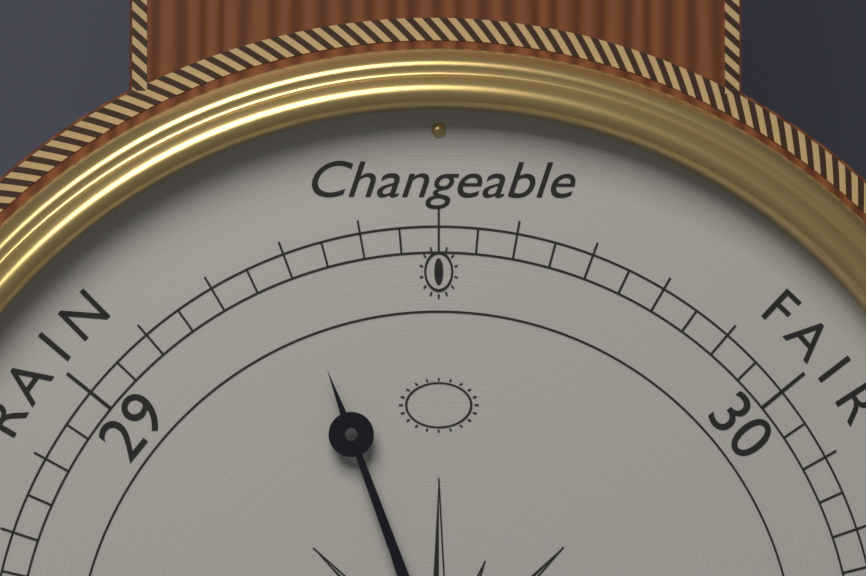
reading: 29.30 (no unit)
